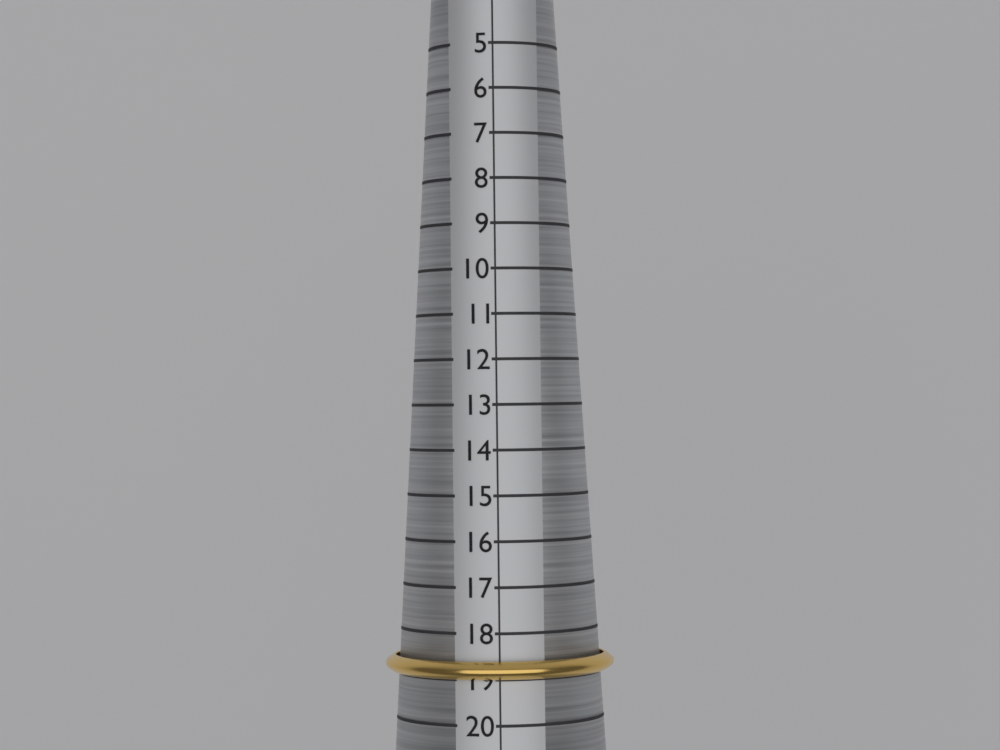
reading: 19 (no unit)
